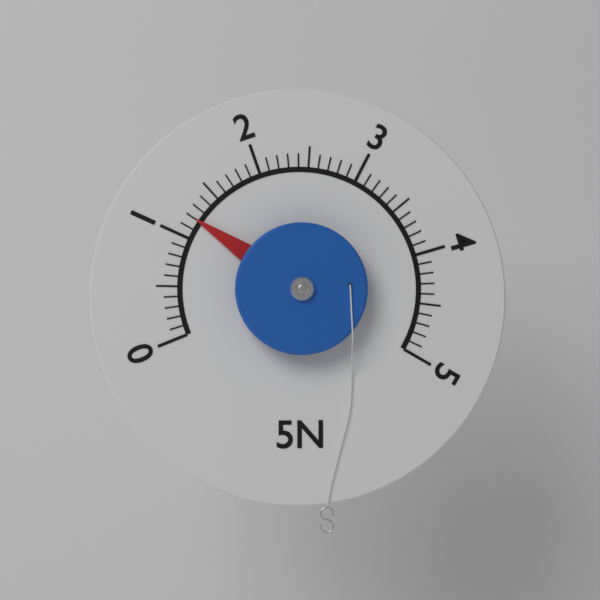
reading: 1.2 N
